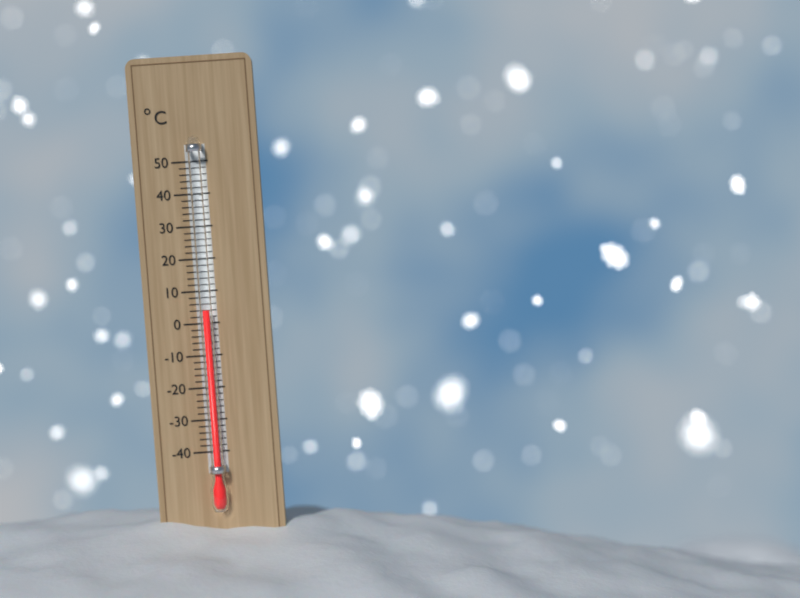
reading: 4 °C
